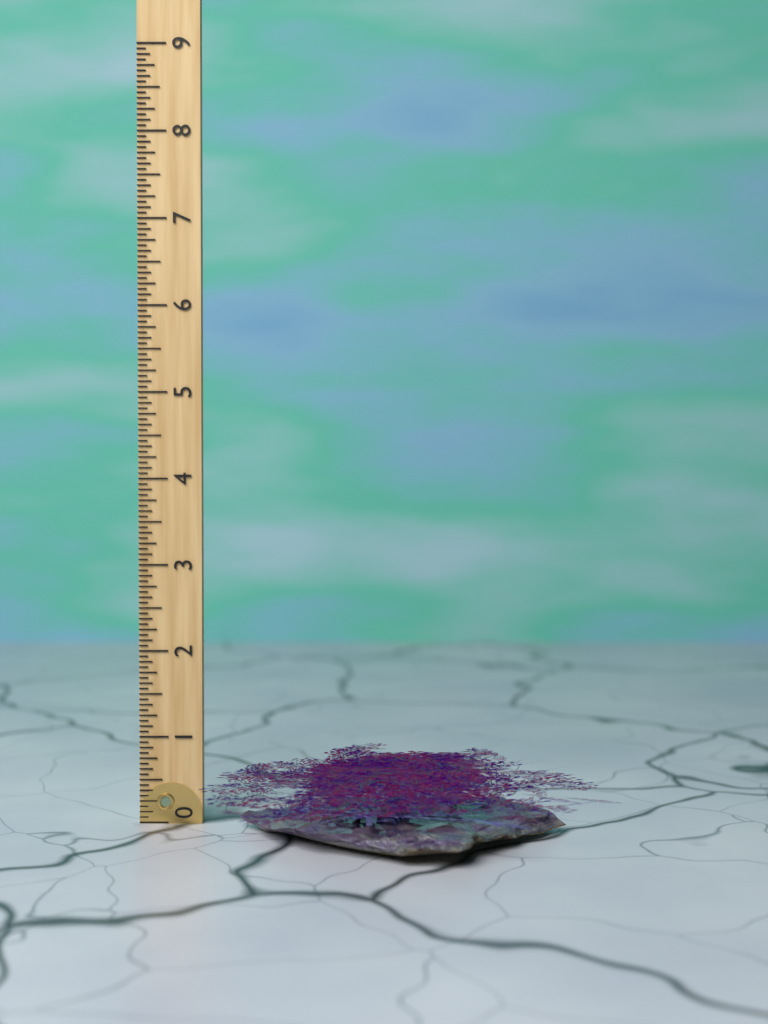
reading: 1.0000 (no unit)
